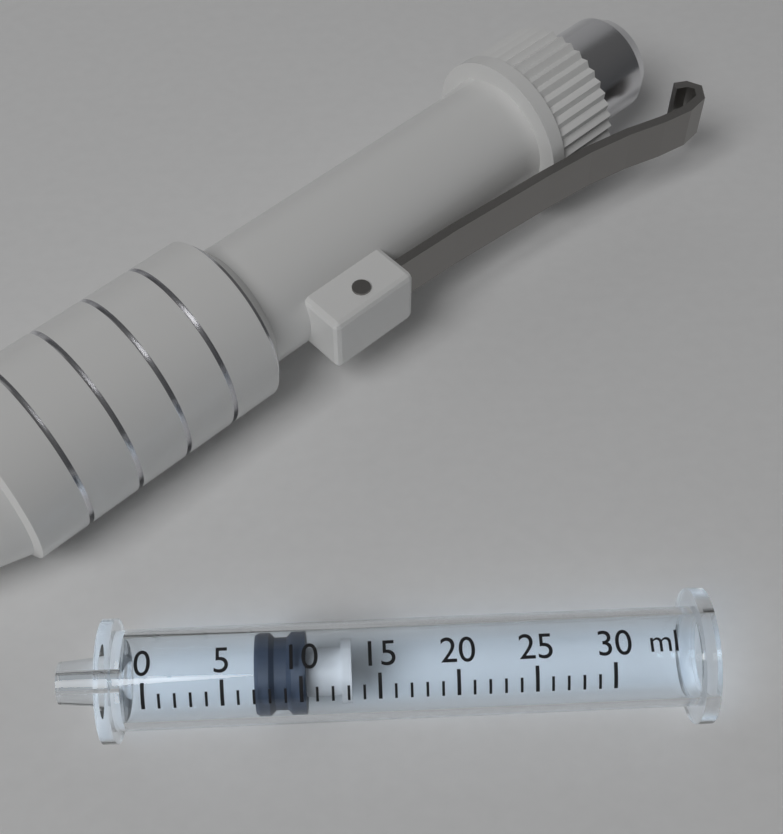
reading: 7 ml
